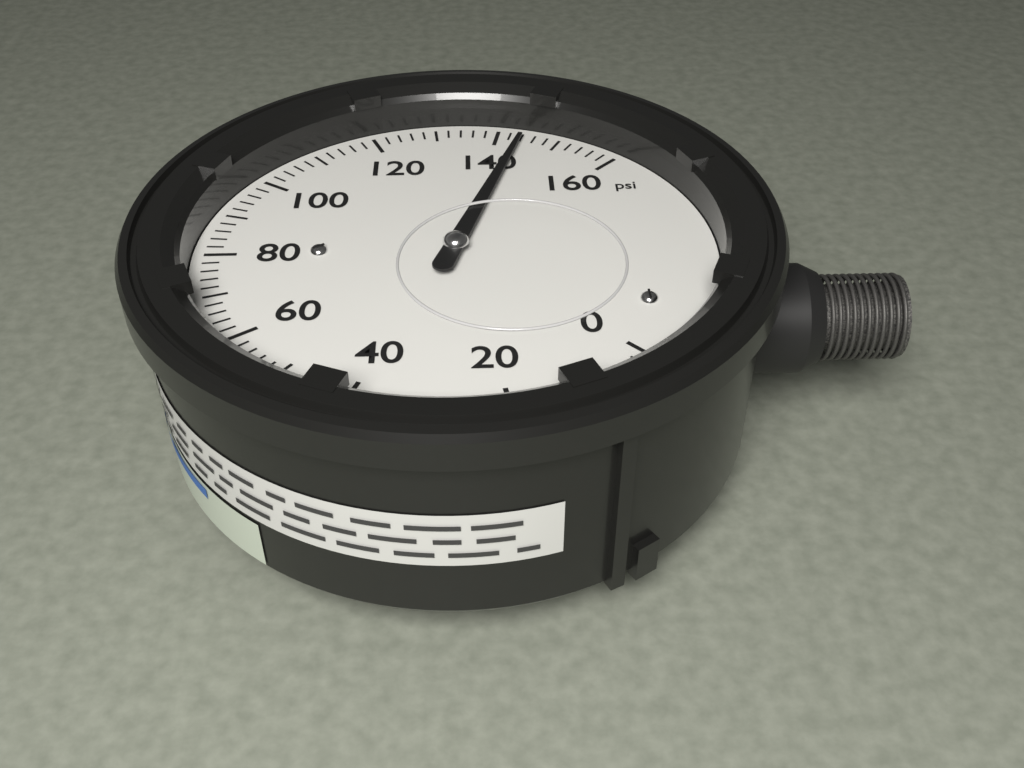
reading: 144 psi
